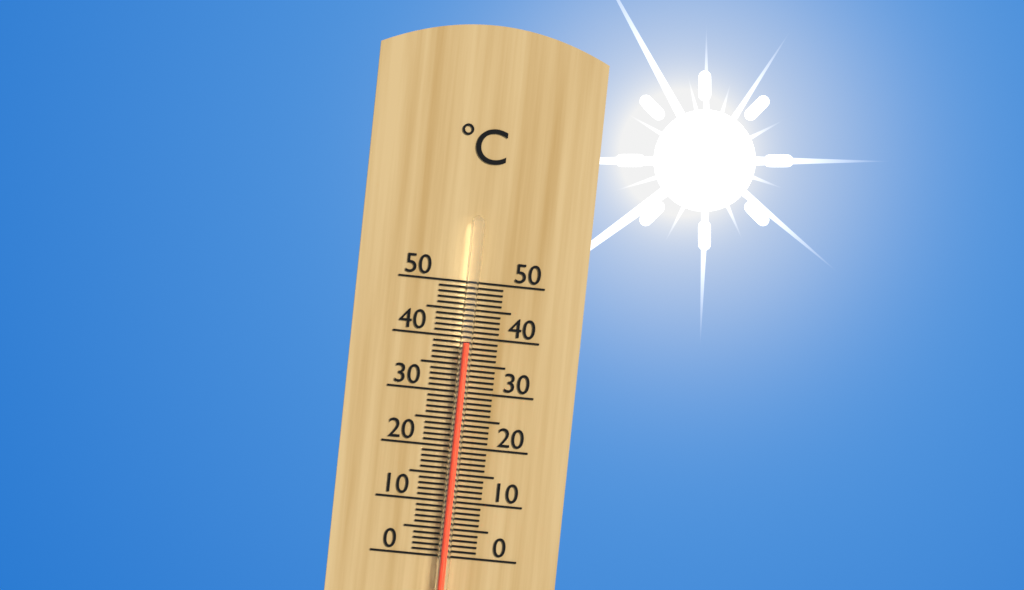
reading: 39 °C
